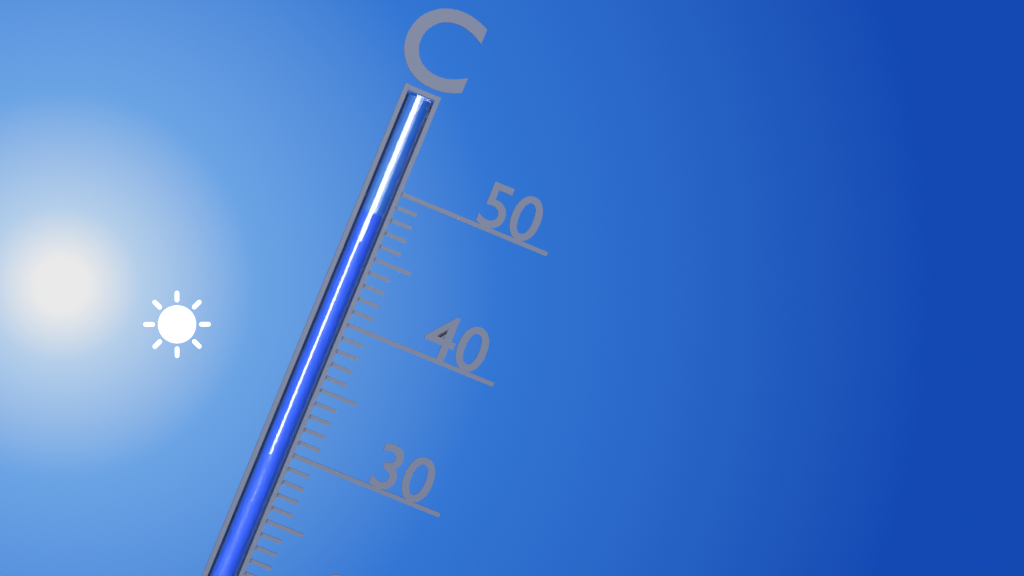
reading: 48 °C
